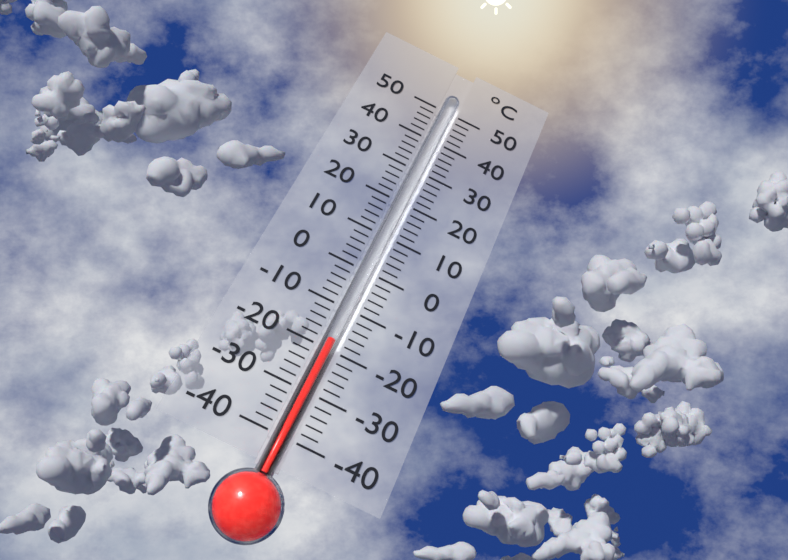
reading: -18 °C
